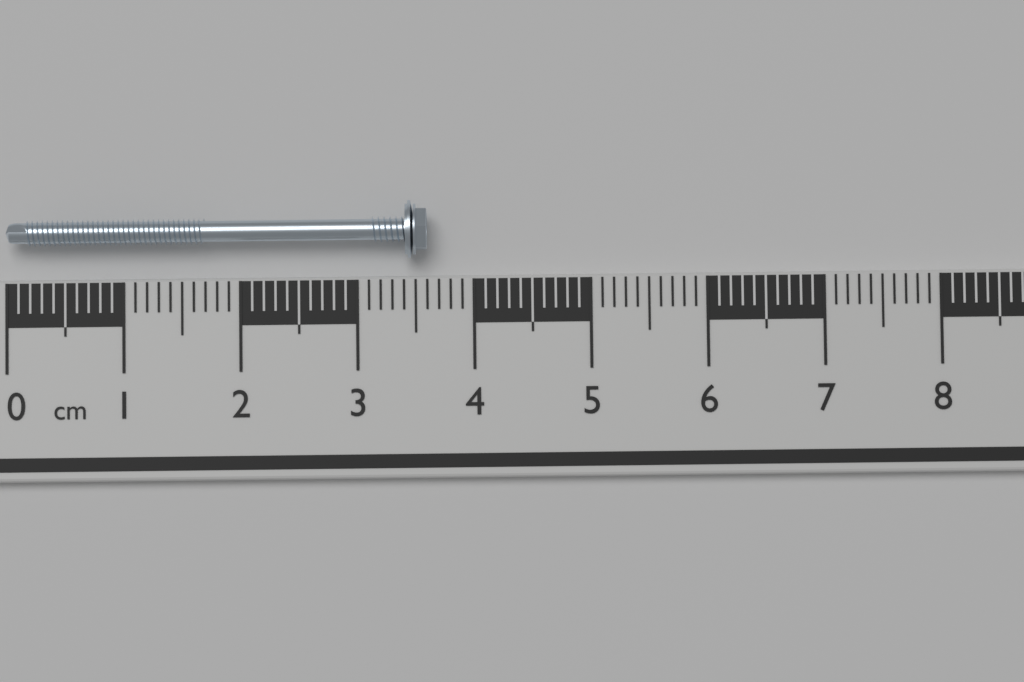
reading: 3.6 cm
